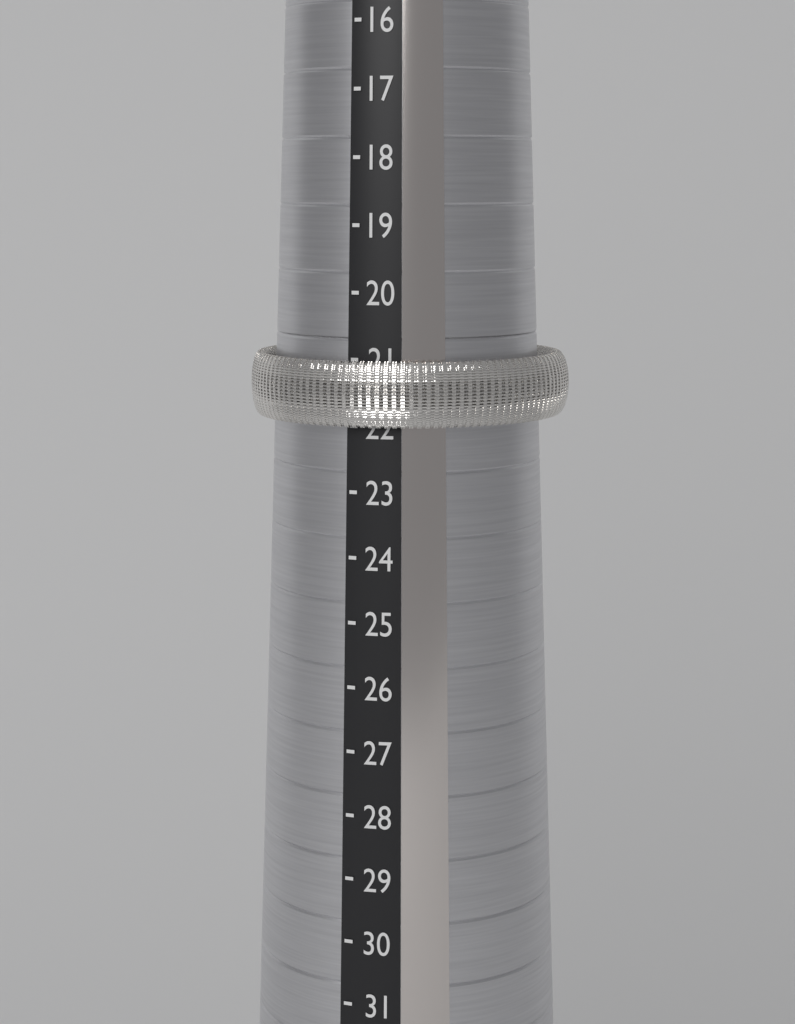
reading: 22 (no unit)
